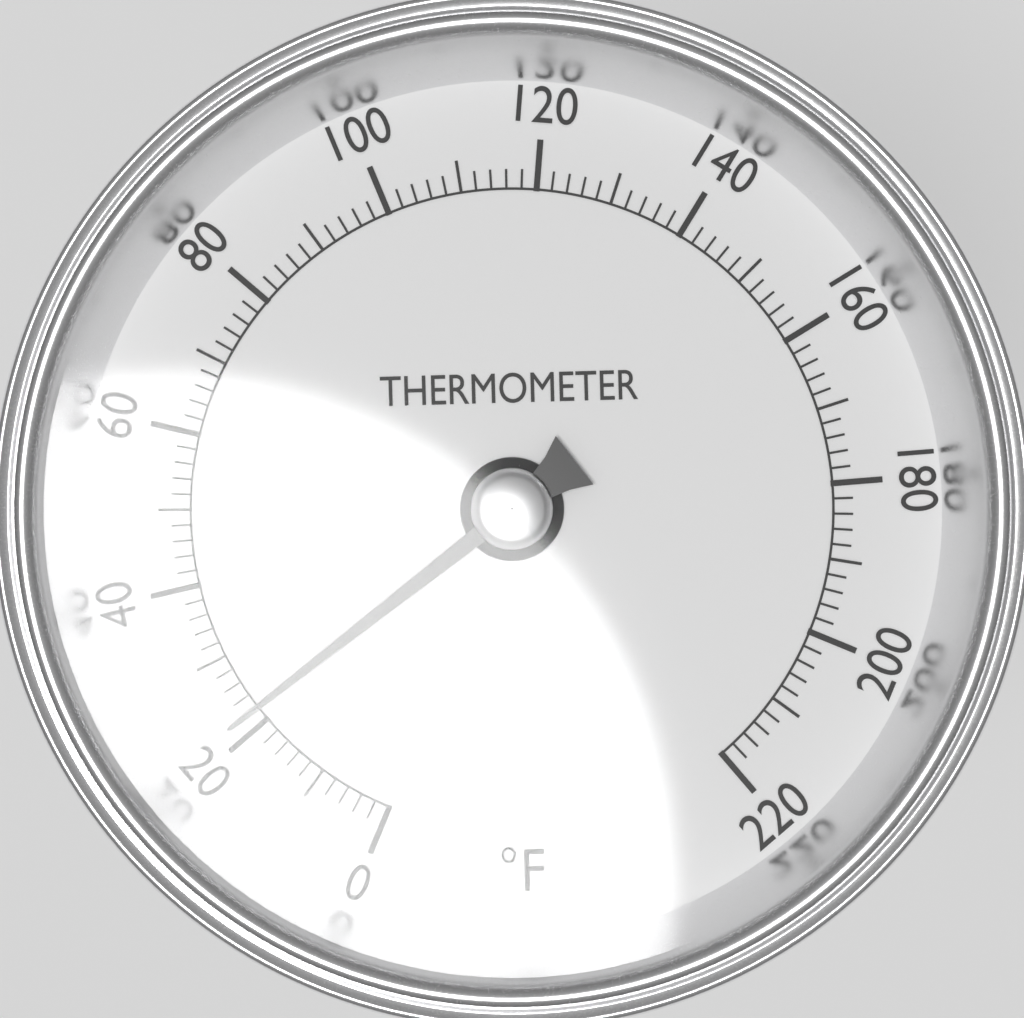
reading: 22 °F
